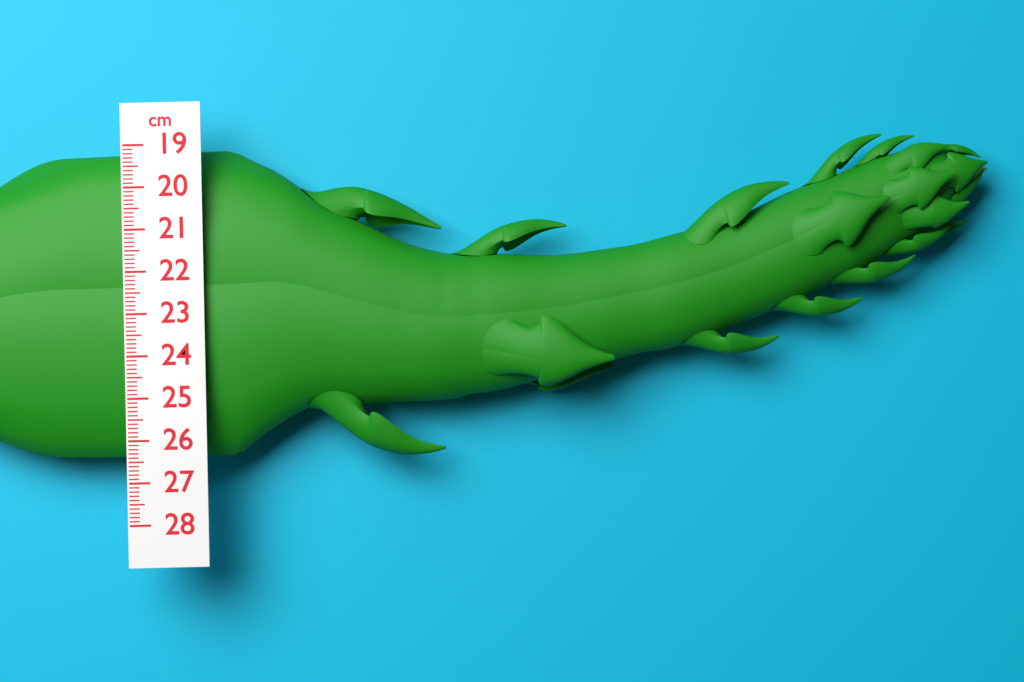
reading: 26.5 cm
